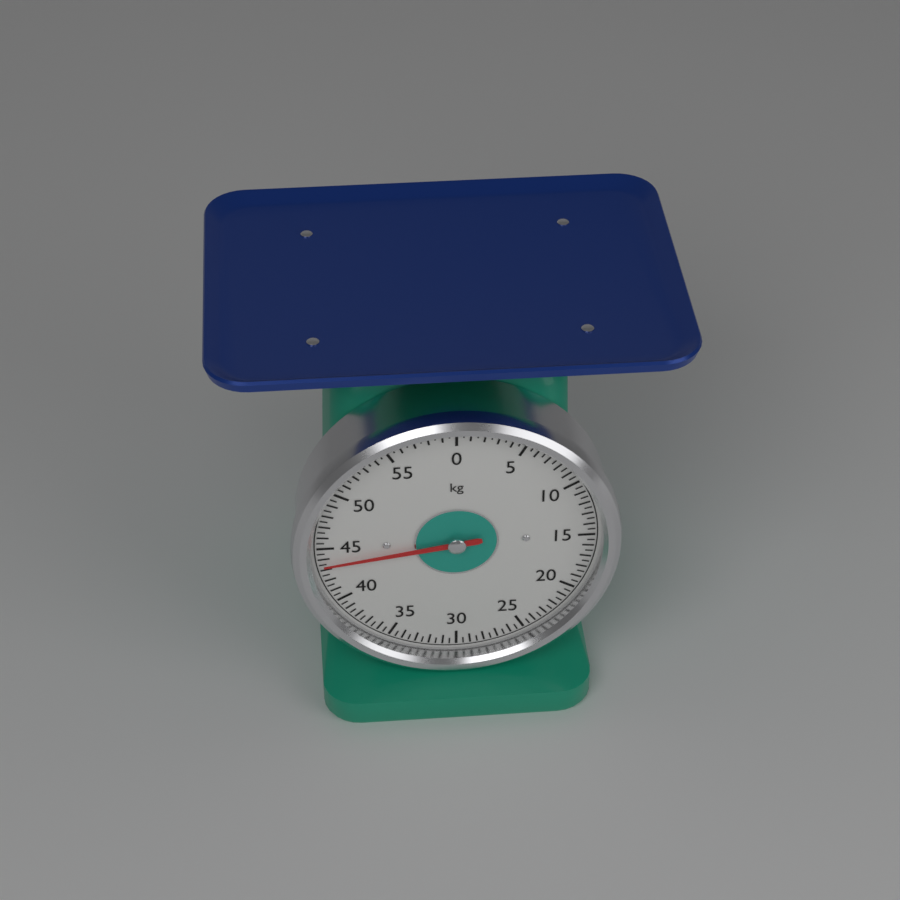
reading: 43.5 kg
